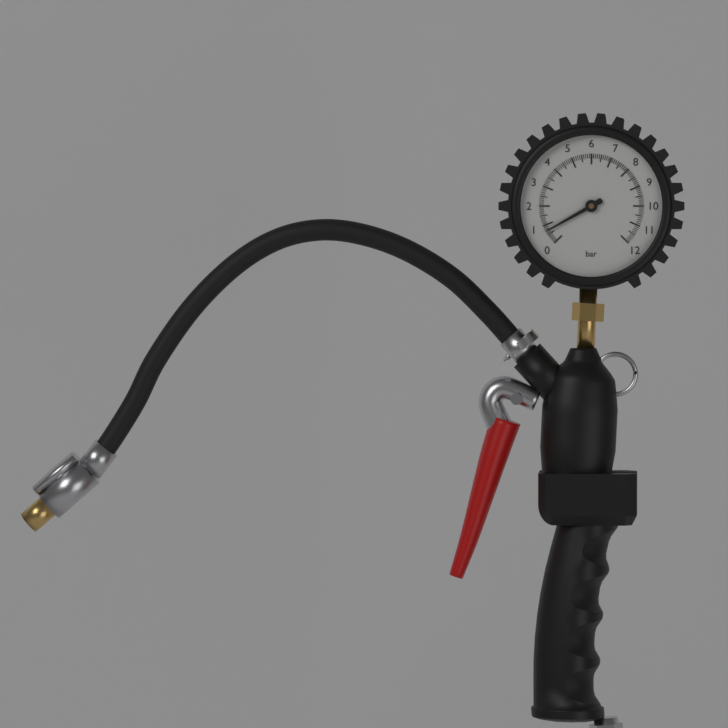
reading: 0.7 bar
